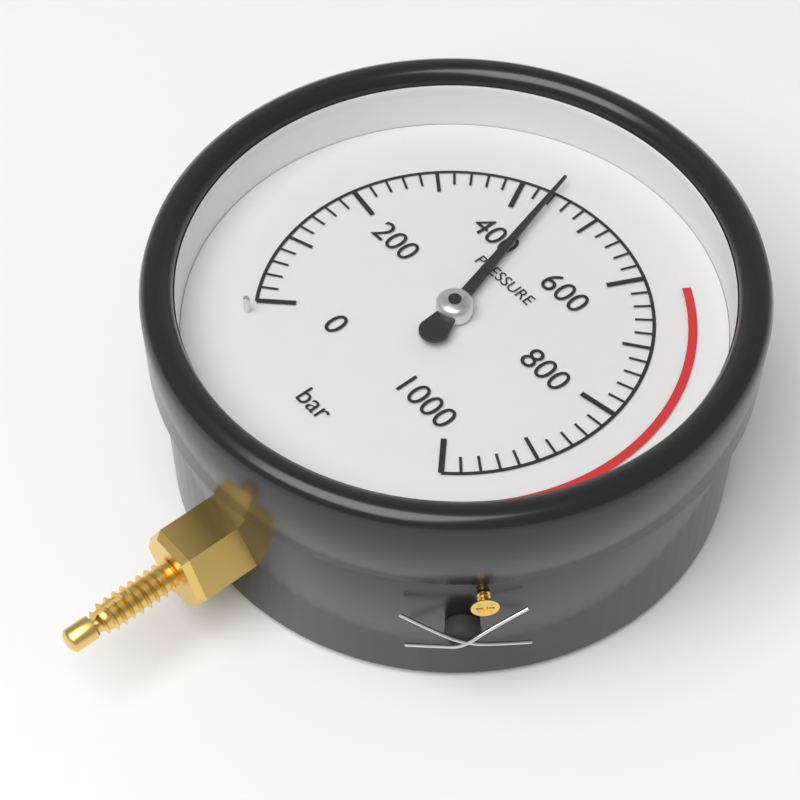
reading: 440 bar
